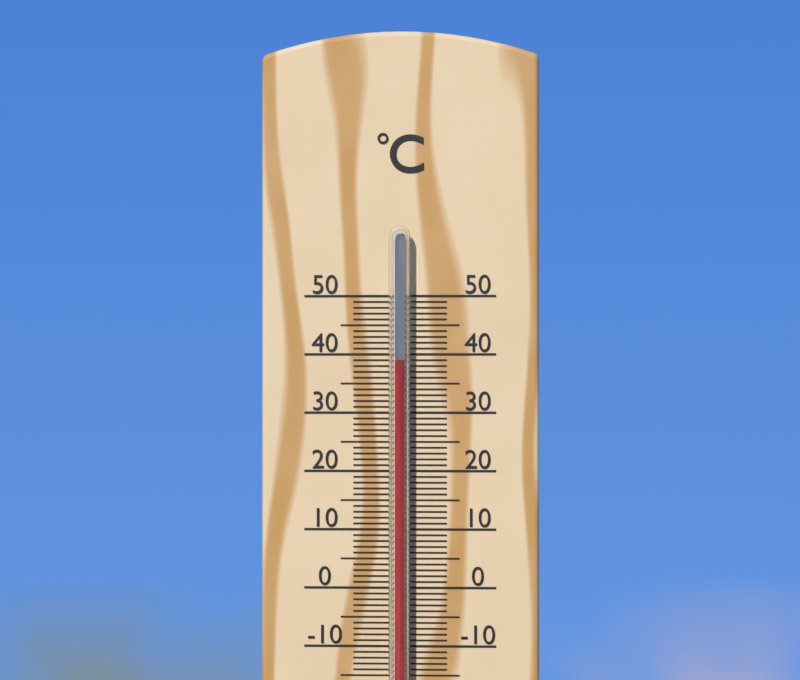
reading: 39 °C
